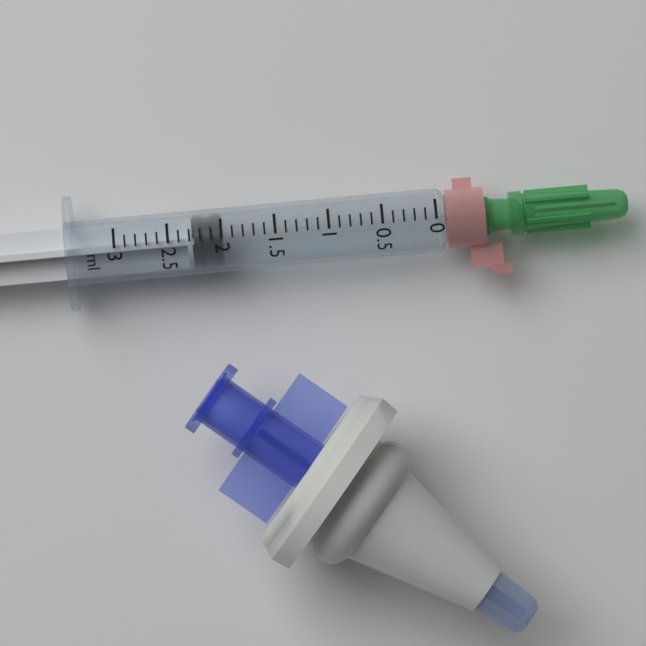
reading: 2.0 ml
